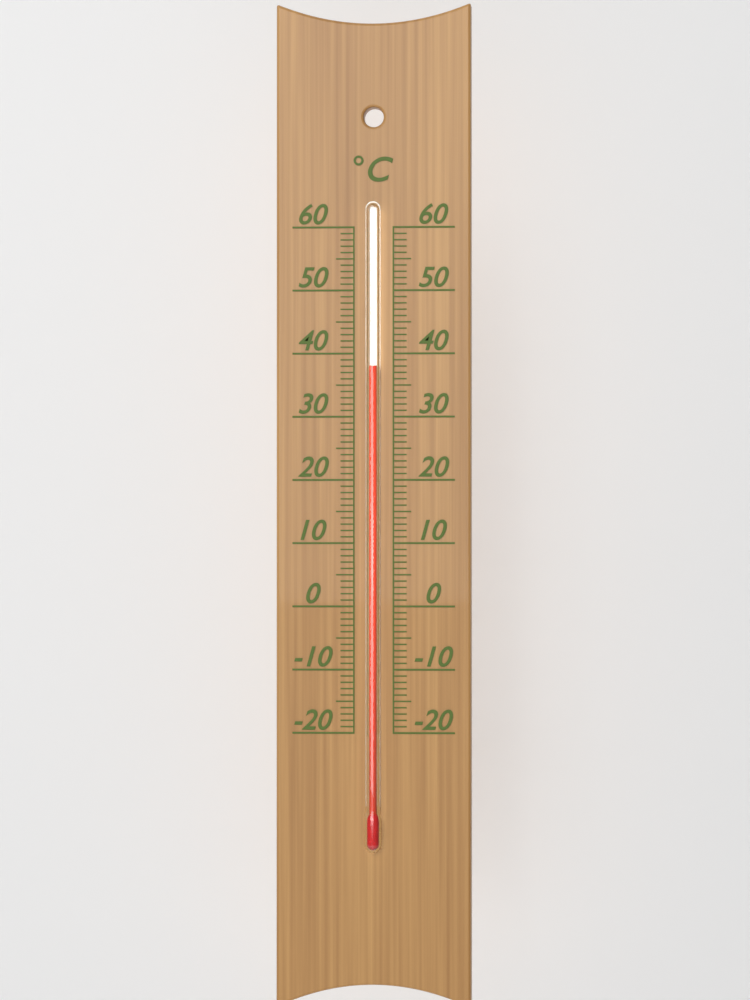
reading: 38 °C
